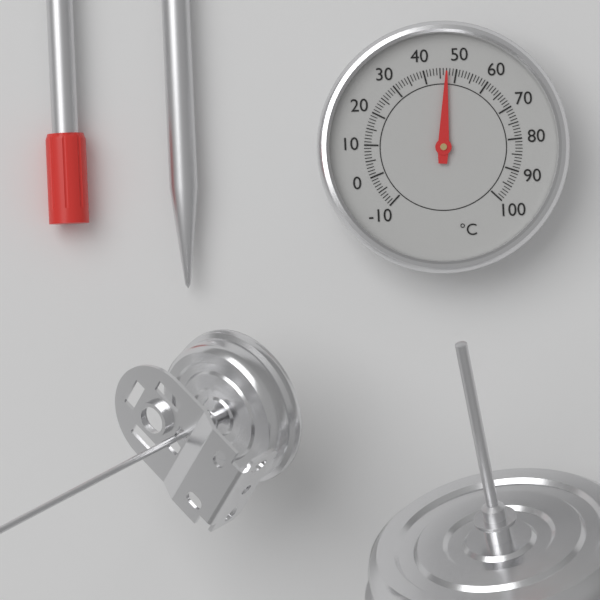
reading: 47 °C
